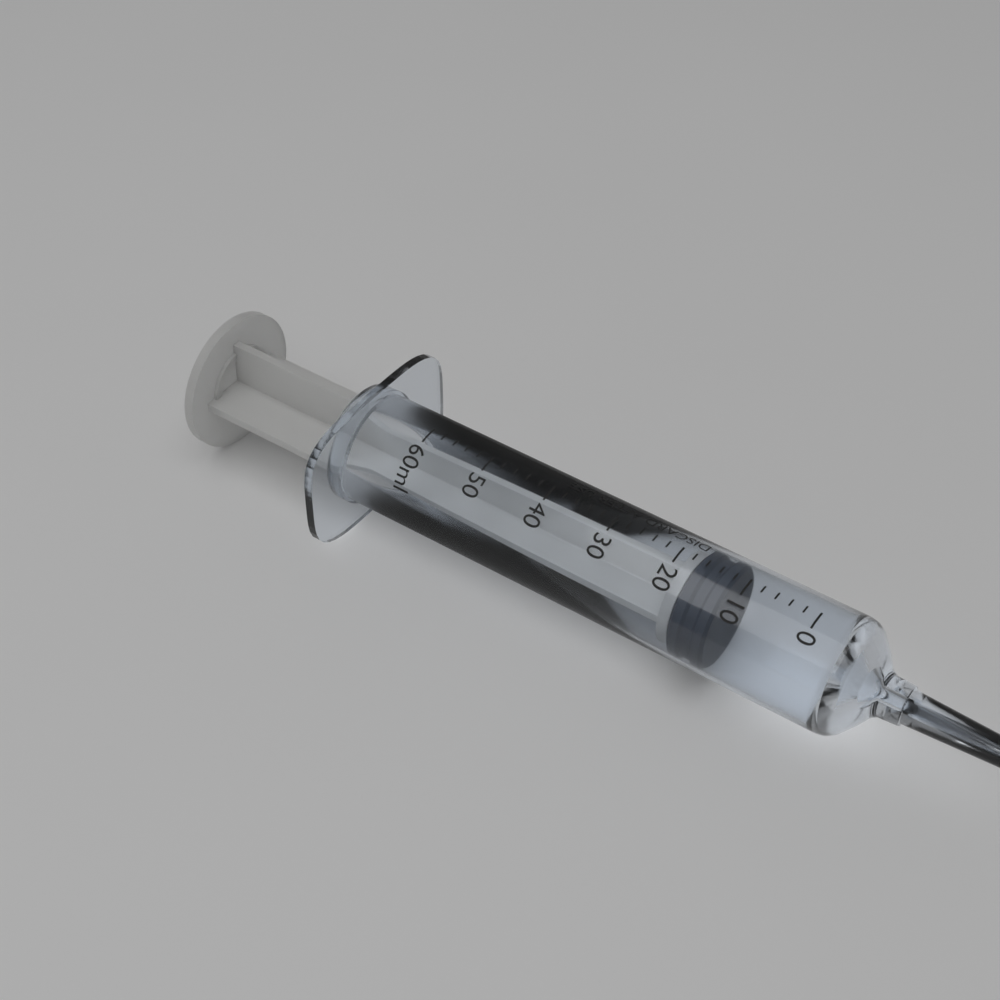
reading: 12 ml
